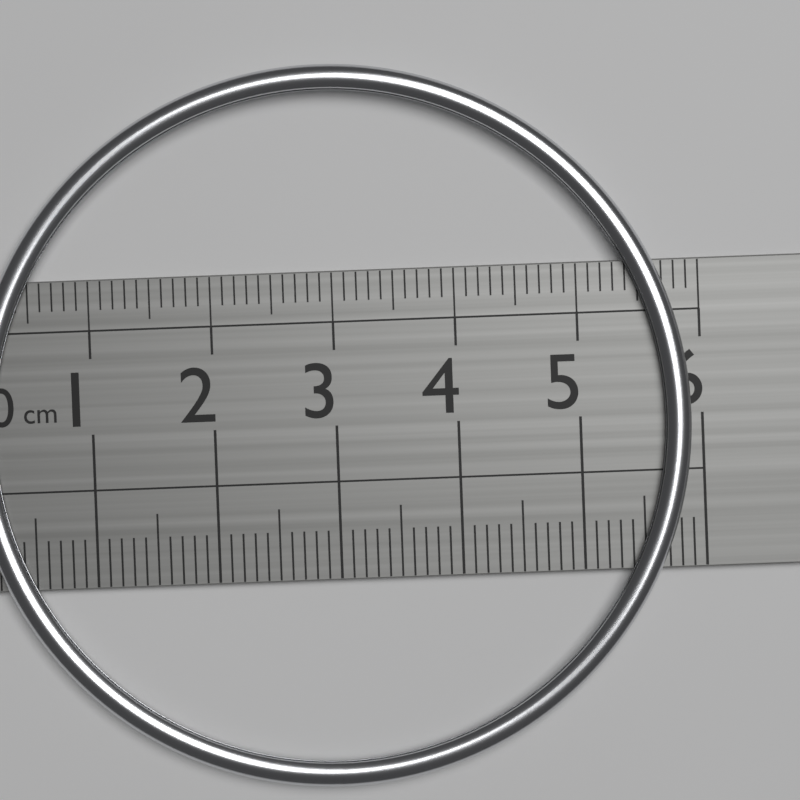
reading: 5.9 cm
